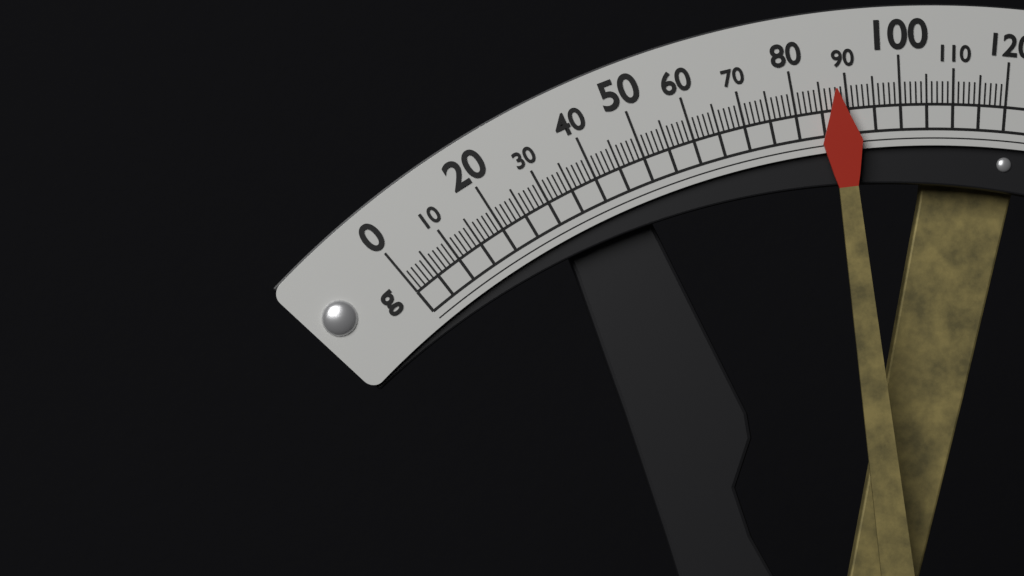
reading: 88 g
